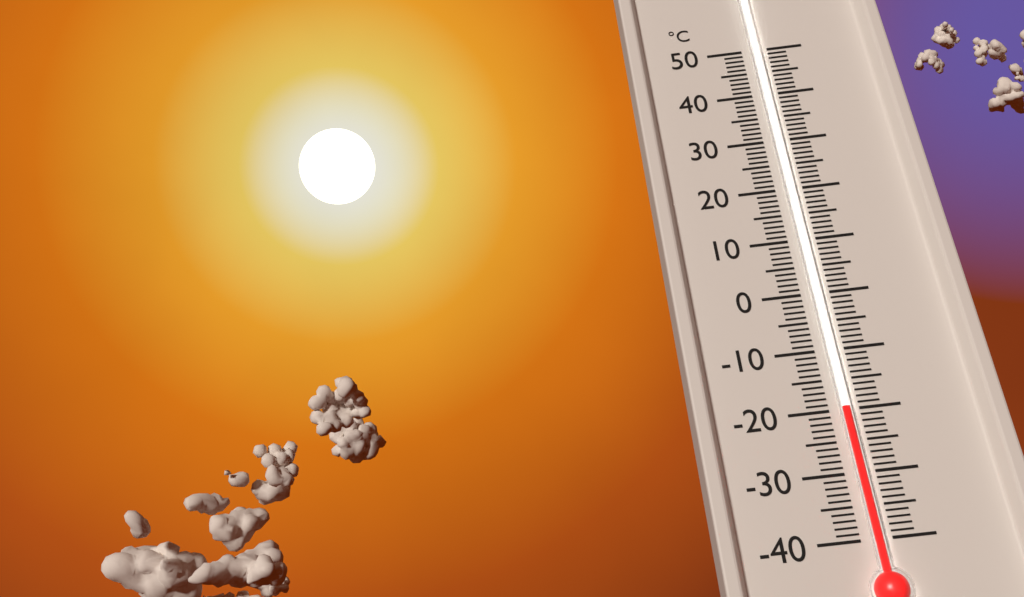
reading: -20 °C
